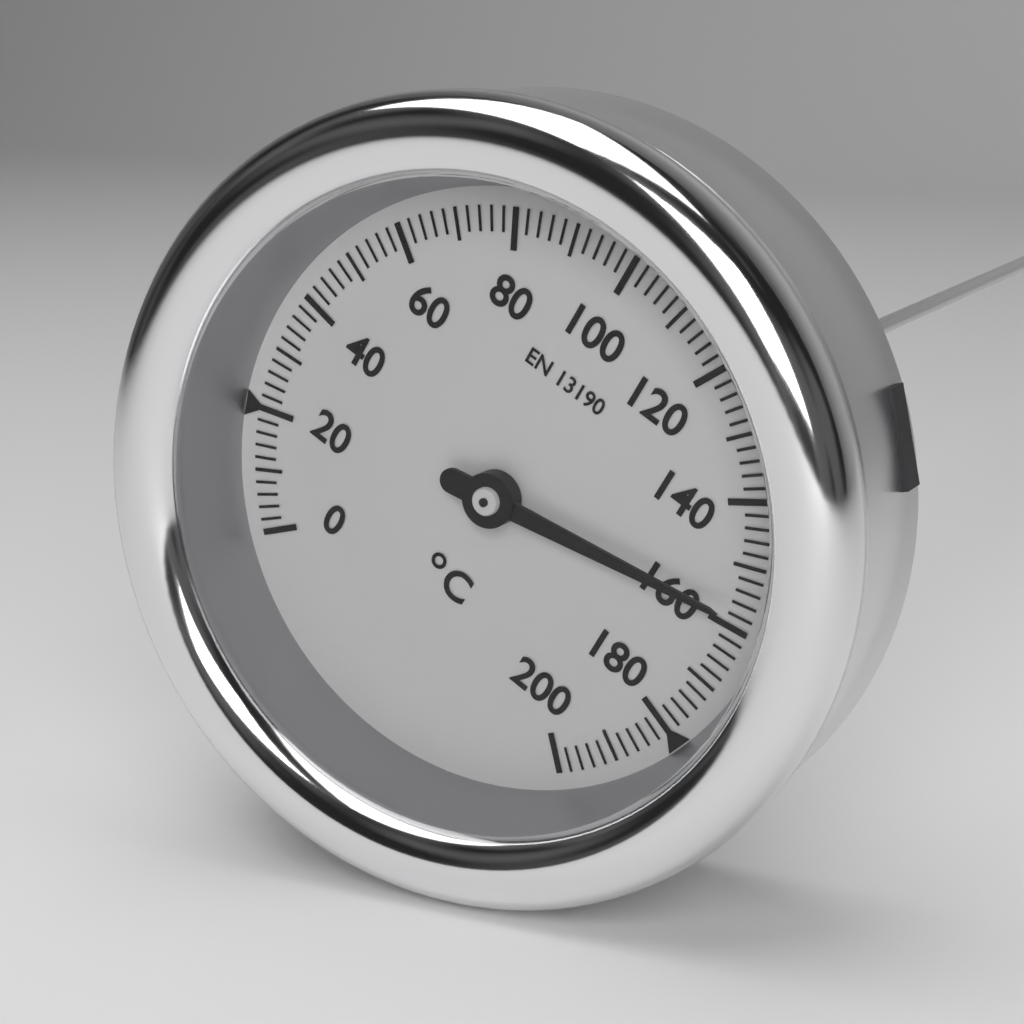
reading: 158 °C
